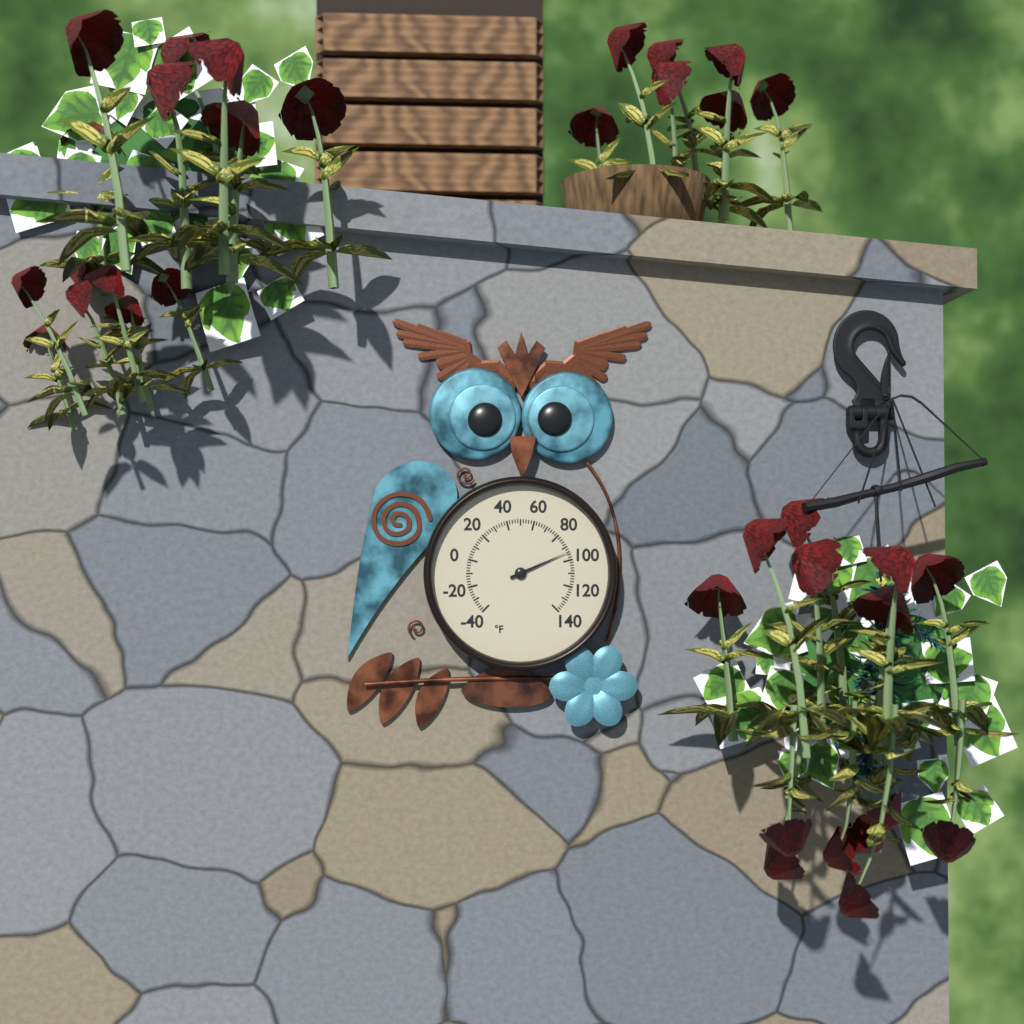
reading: 94 °F
